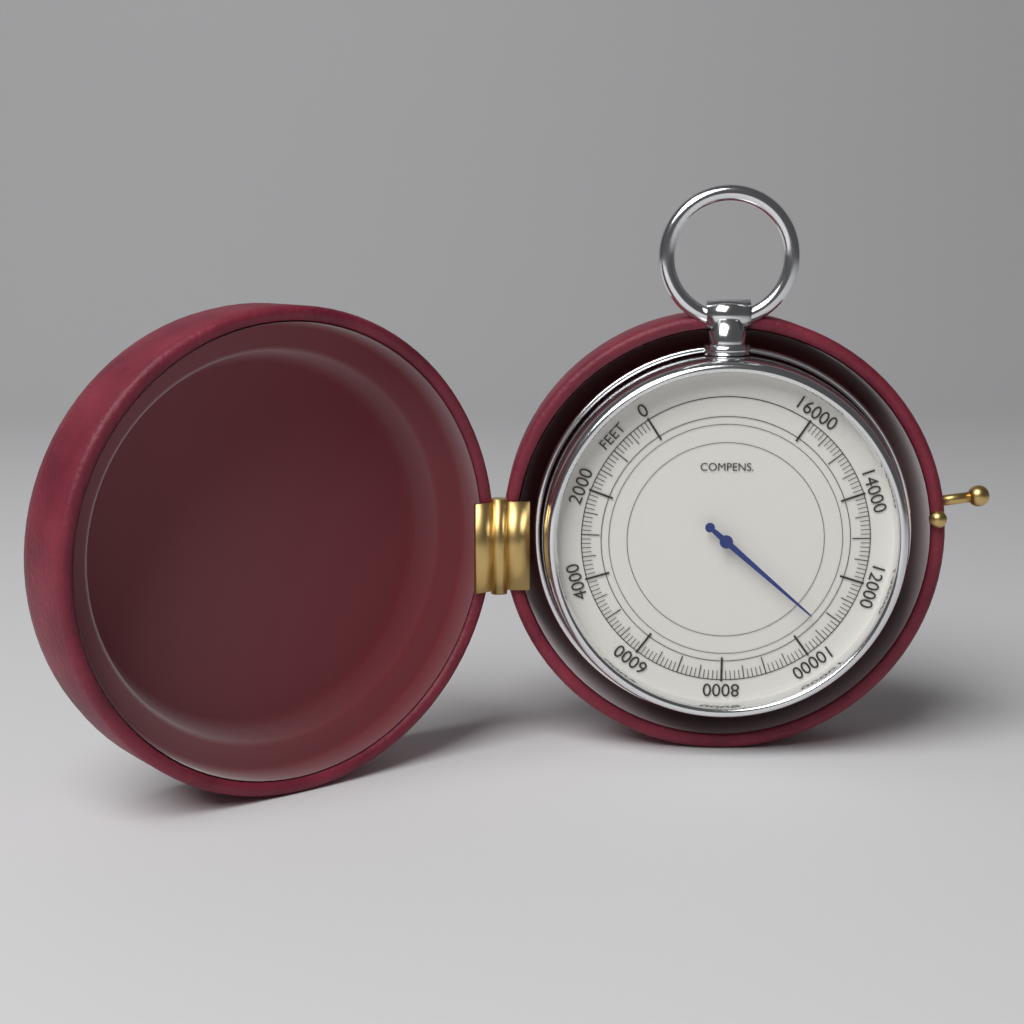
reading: 10700 feet
